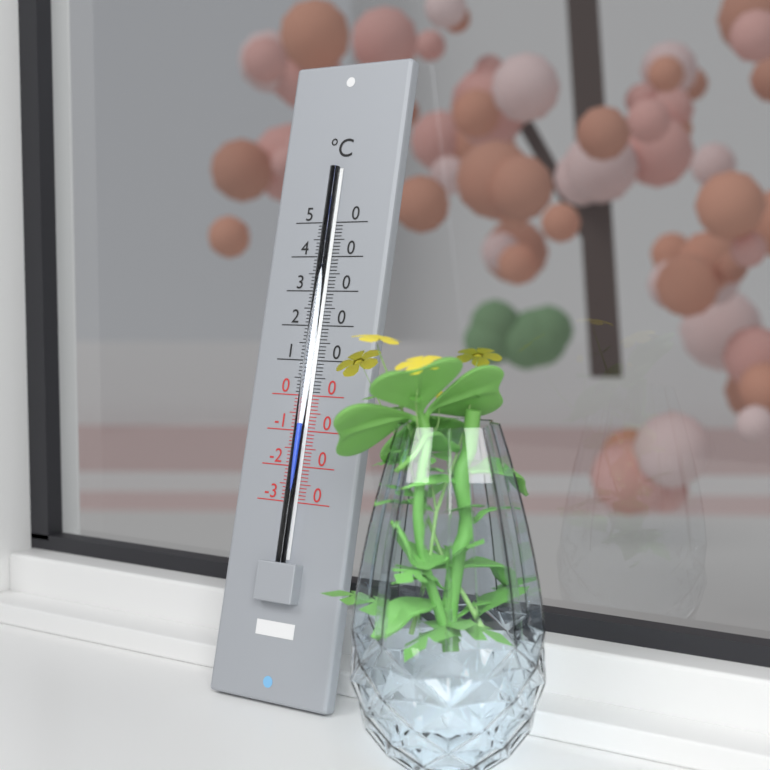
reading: -8 °C
